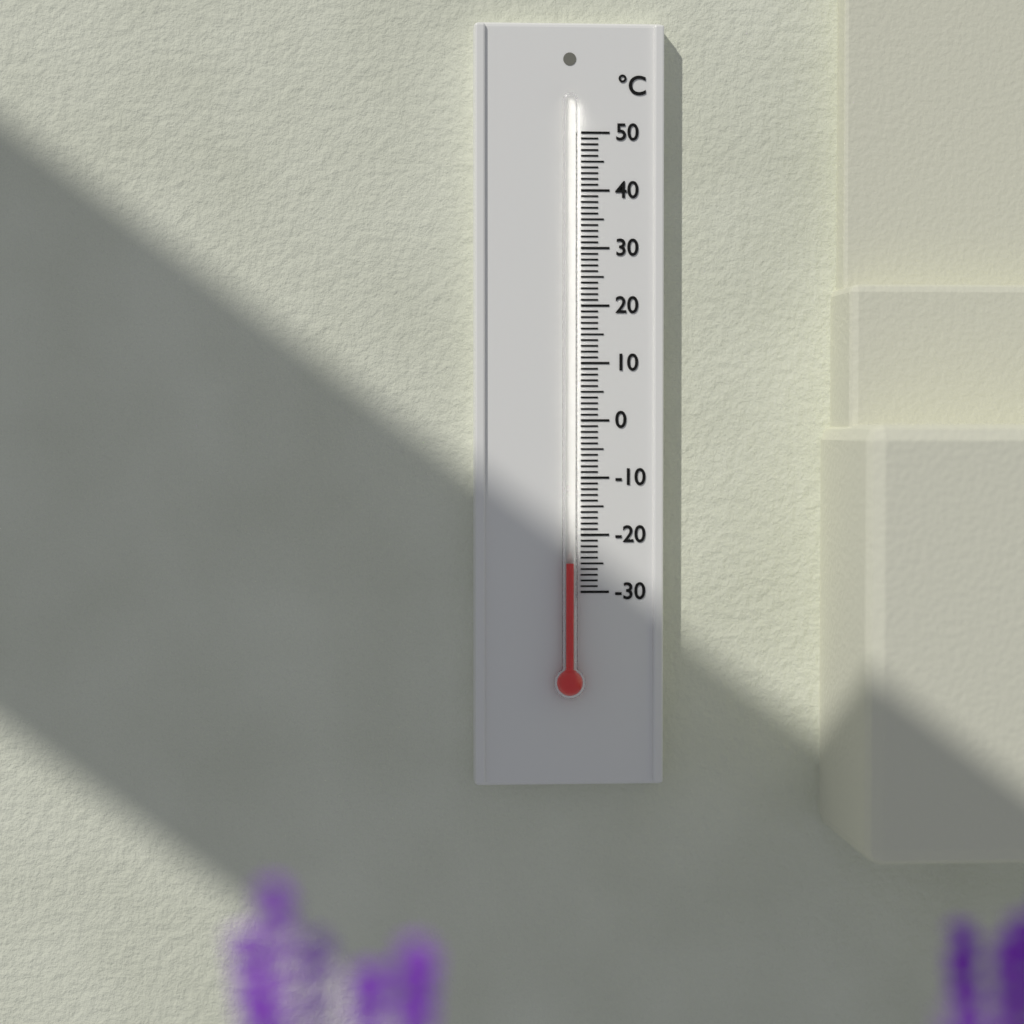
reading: -25 °C
